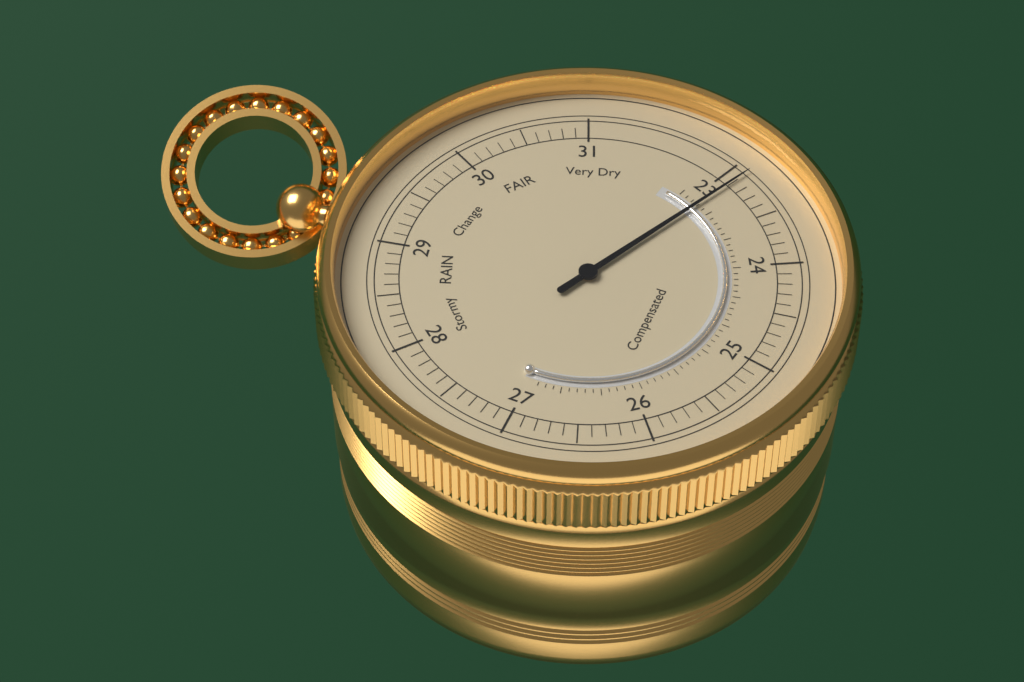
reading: 23.1 (no unit)
